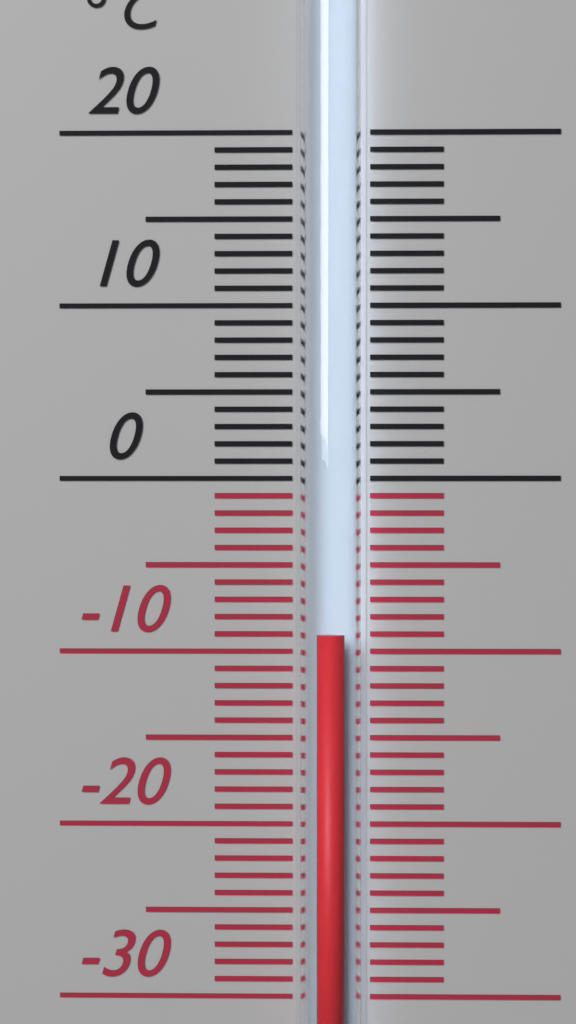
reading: -9 °C
